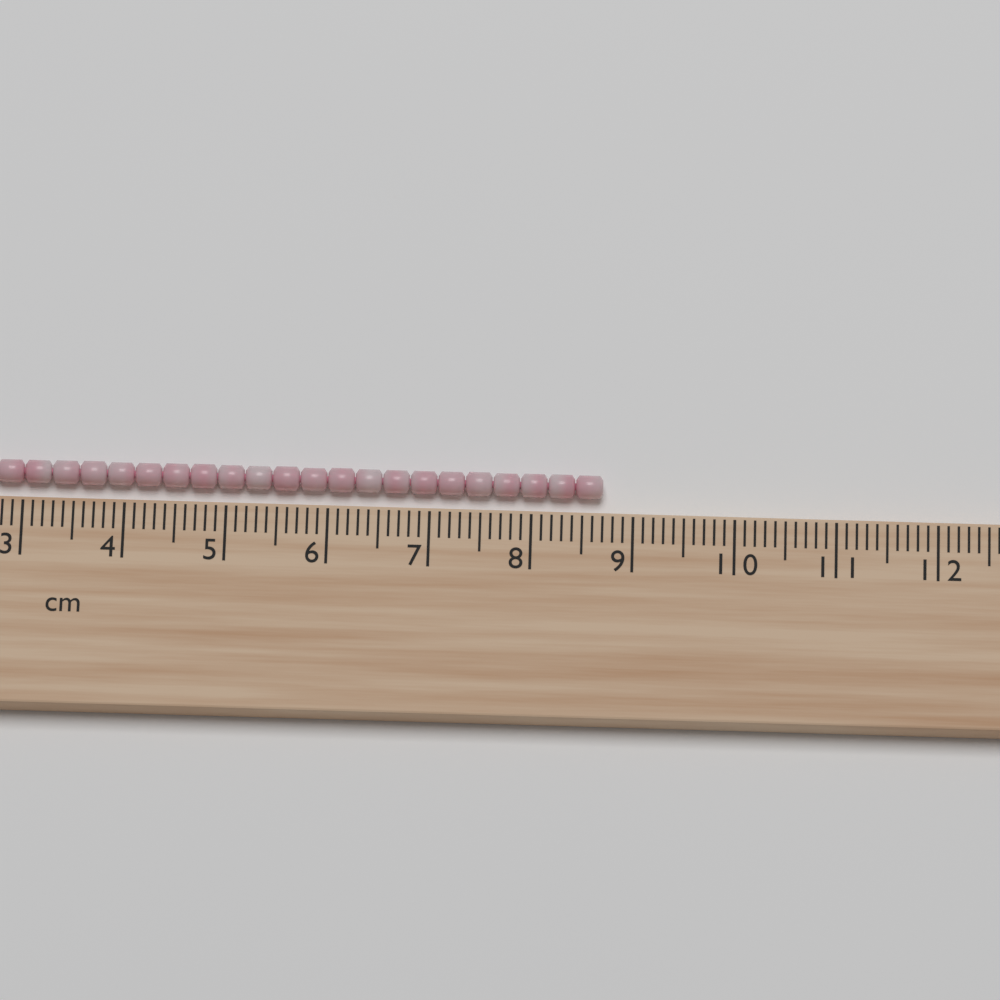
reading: 8.7 cm
